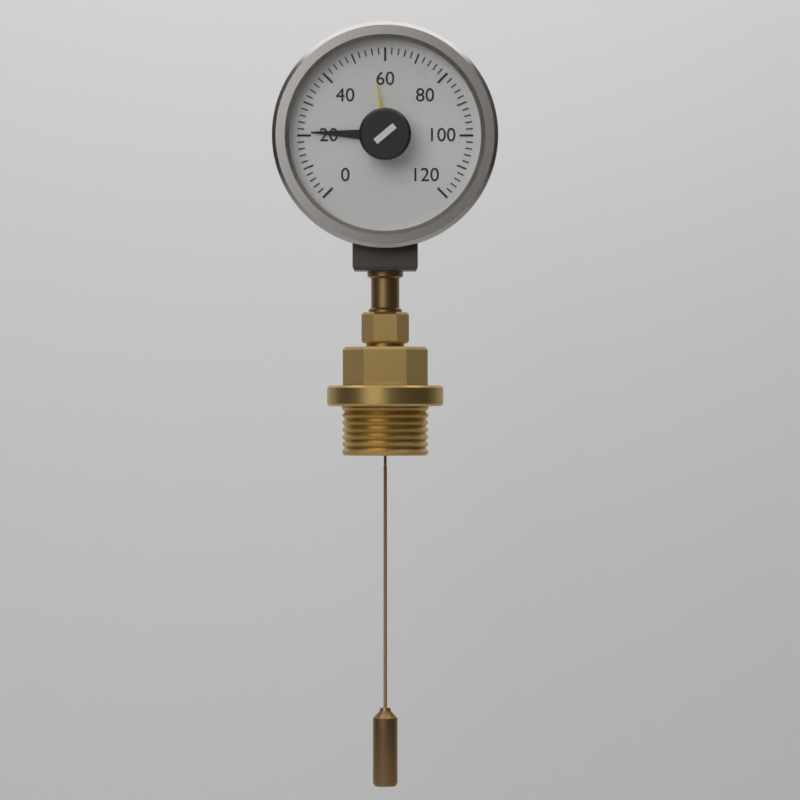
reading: 21 (no unit)
